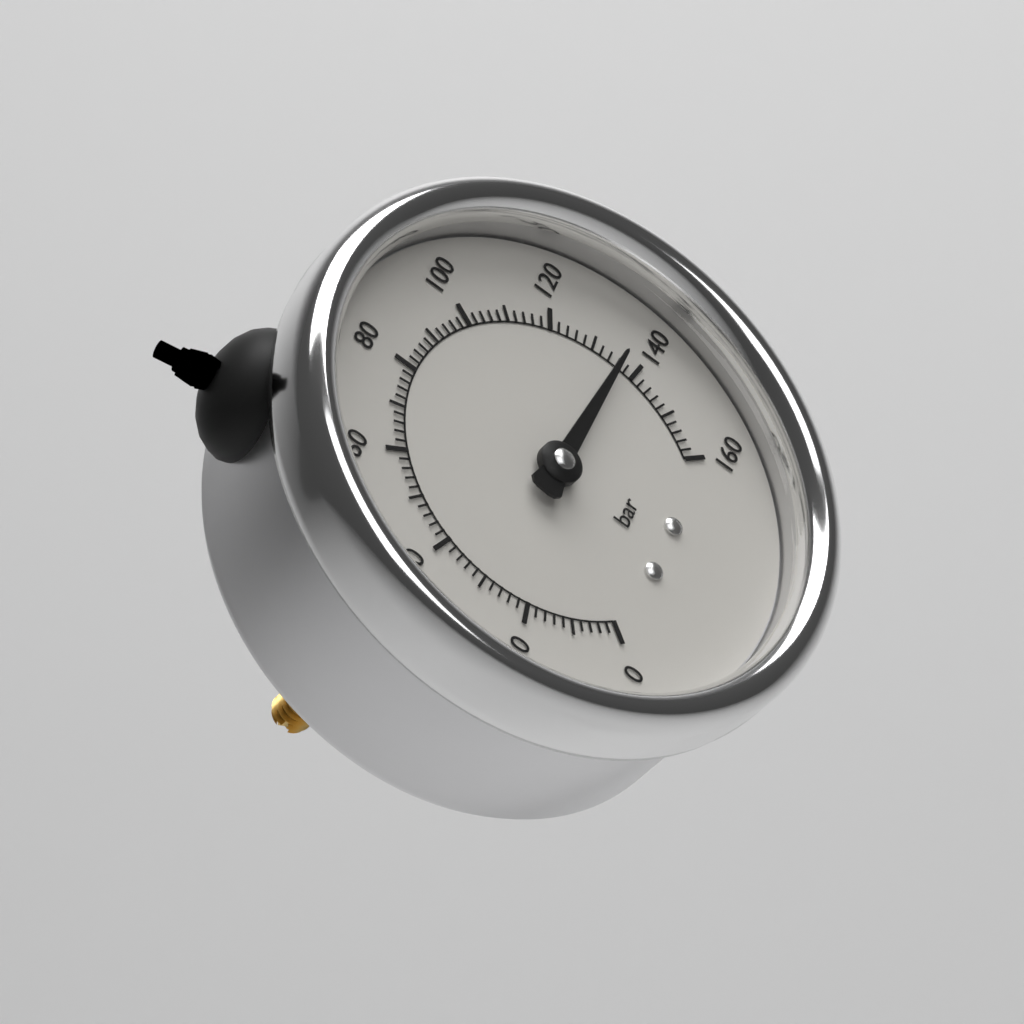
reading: 136 bar
